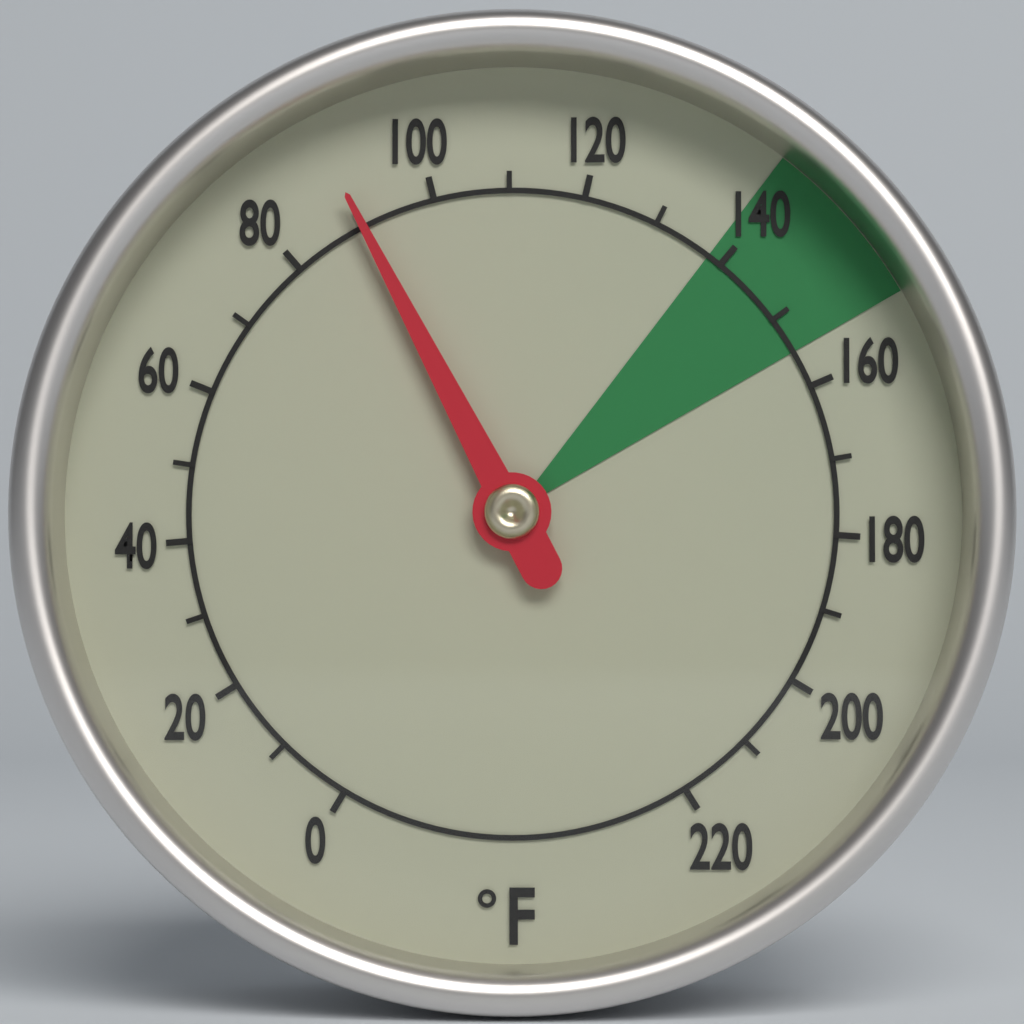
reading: 90 °F
